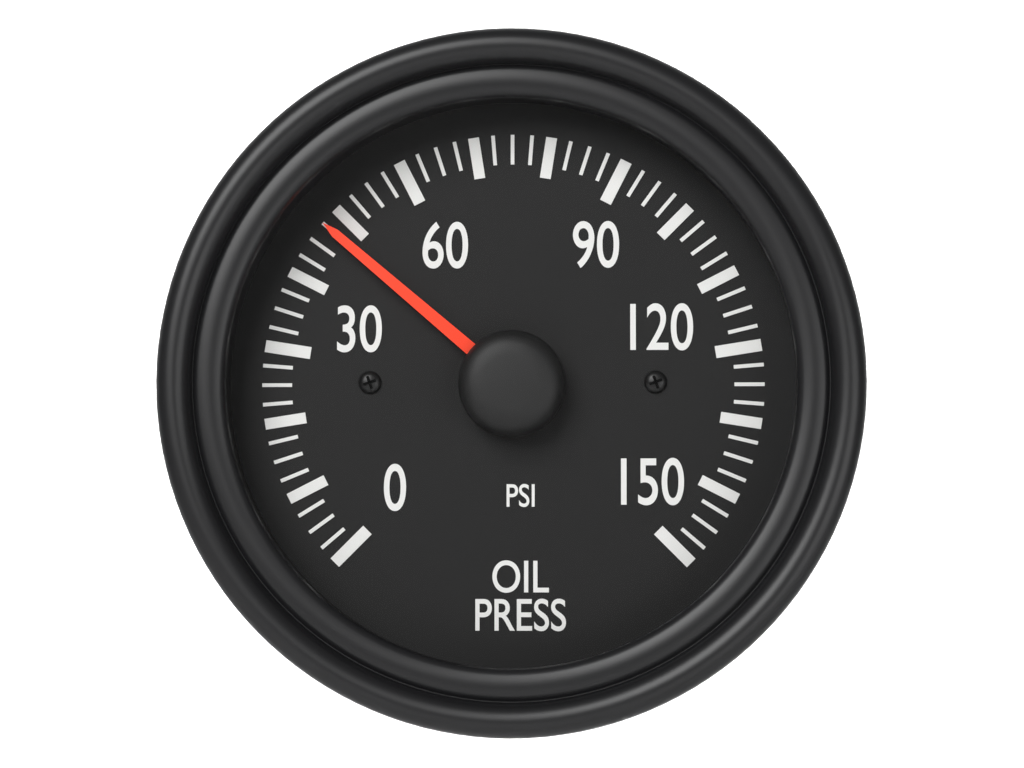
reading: 47.5 psi
